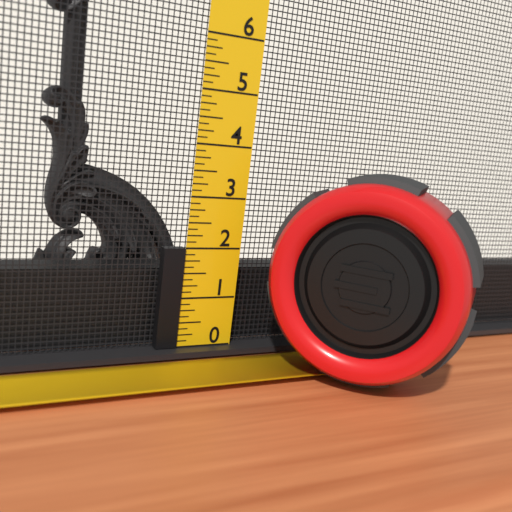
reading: 2.000 (no unit)
